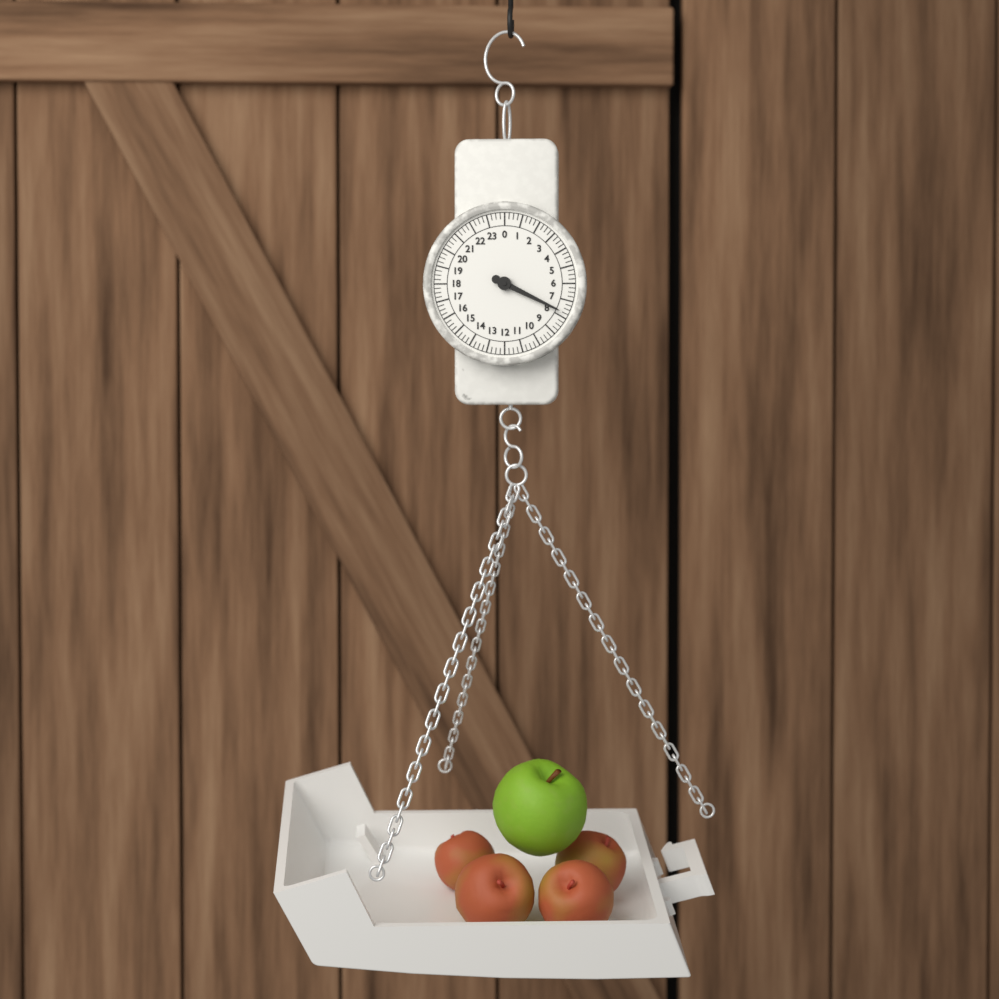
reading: 7.75 (no unit)
